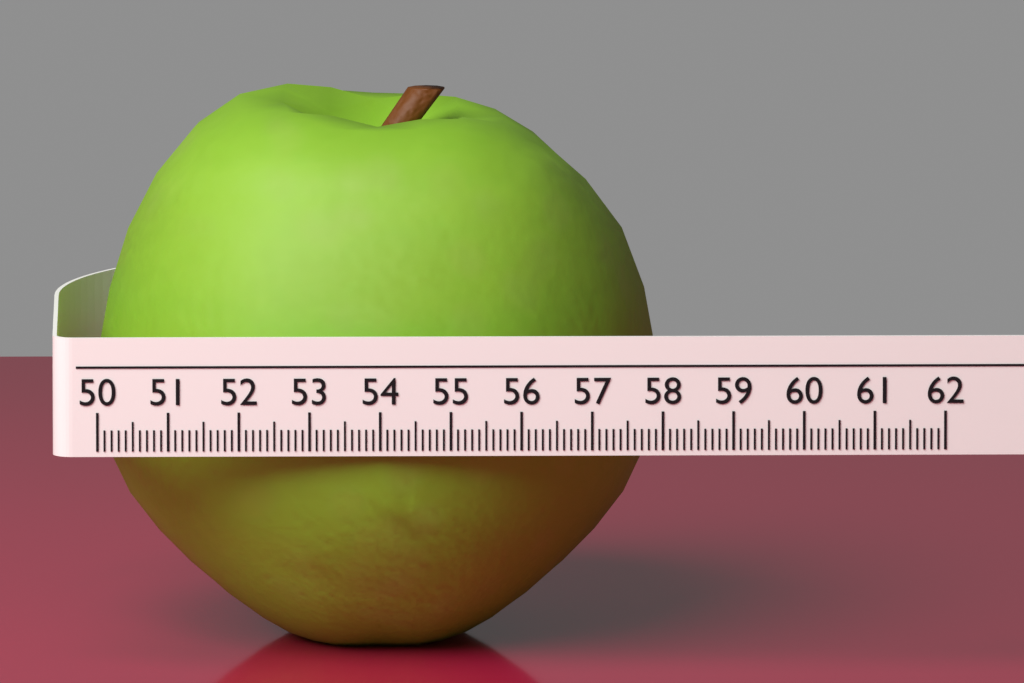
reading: 58.0 (no unit)
